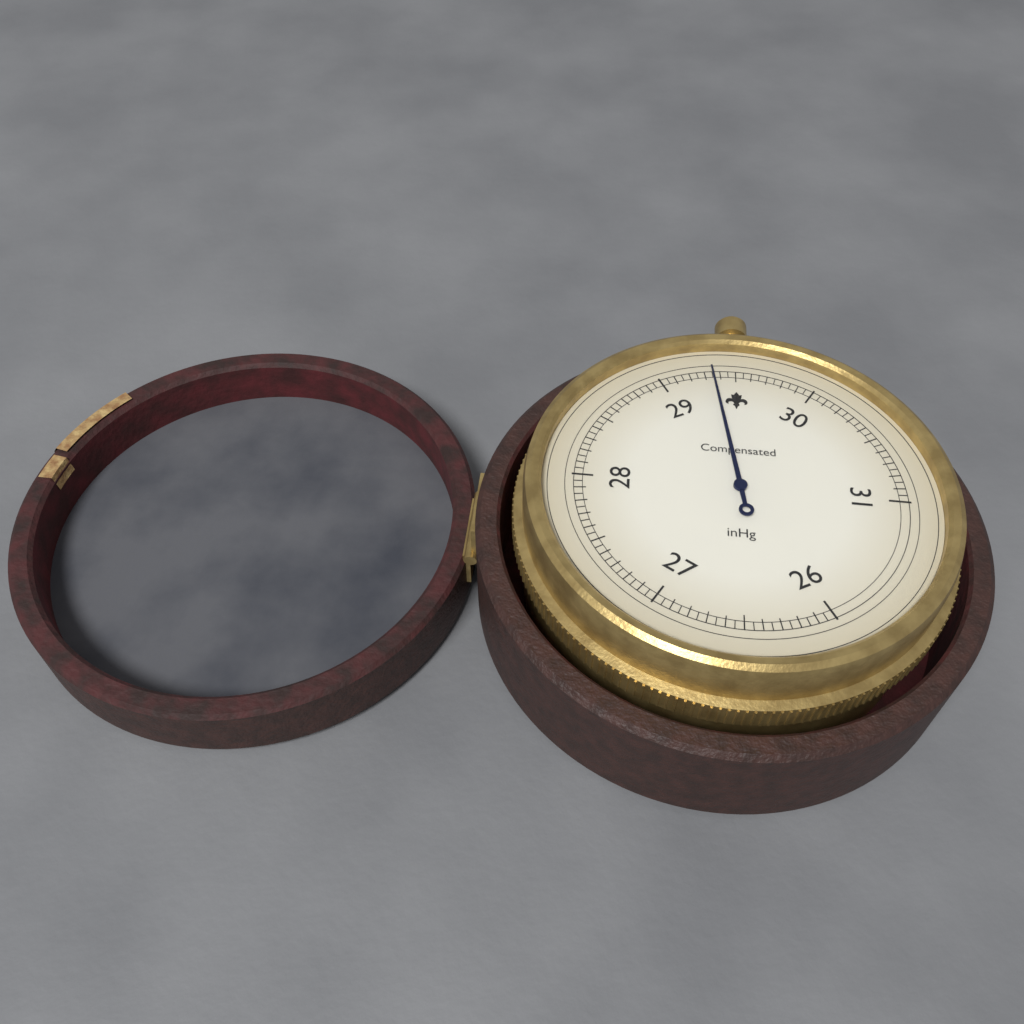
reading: 29.35 inHg
